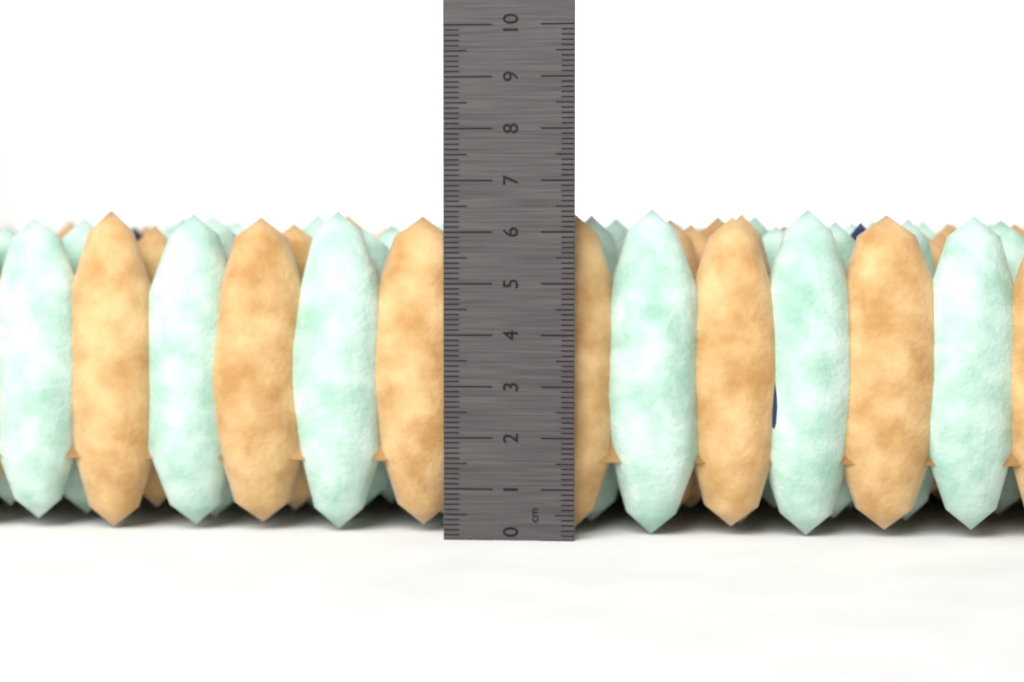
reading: 6.5 cm
